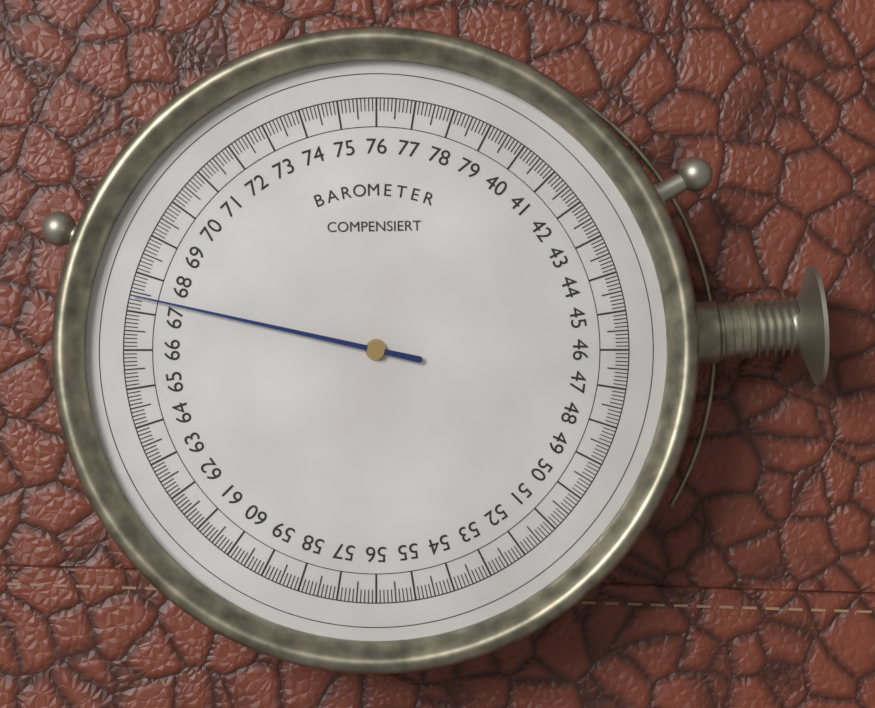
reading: 67.4 (no unit)
